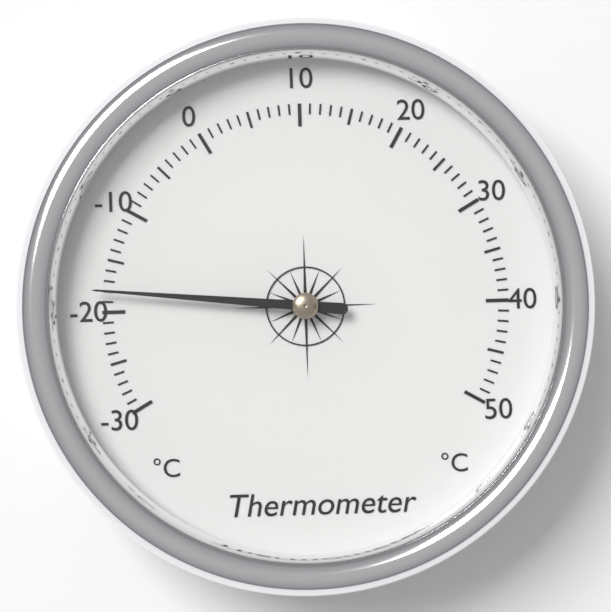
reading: -18 °C
